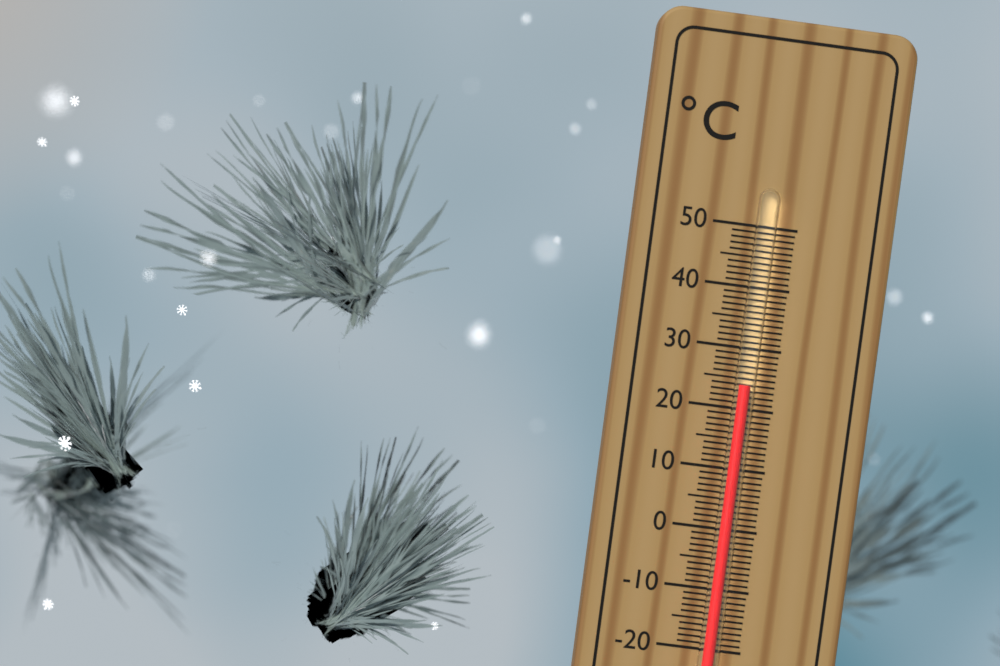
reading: 24 °C
